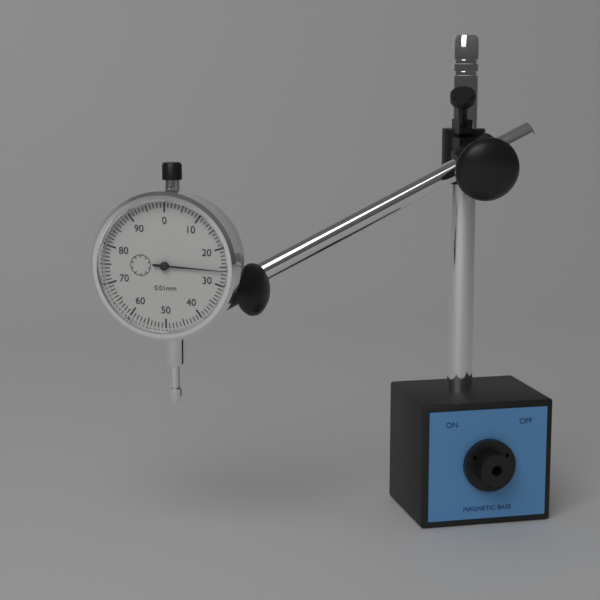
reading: 0.26 mm
